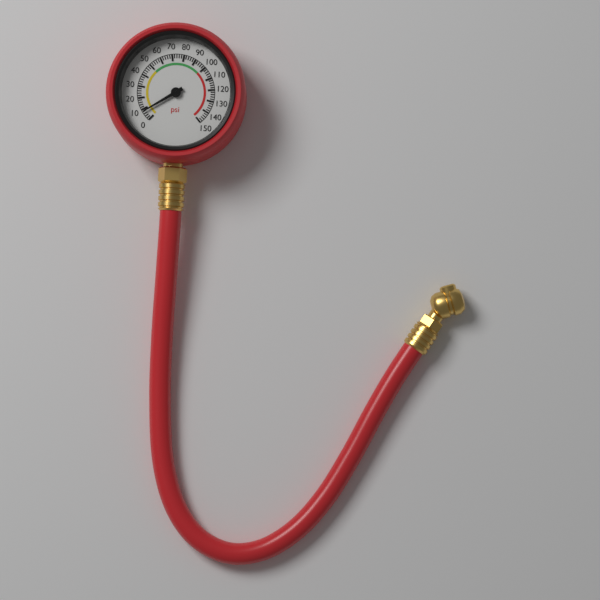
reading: 8 psi
